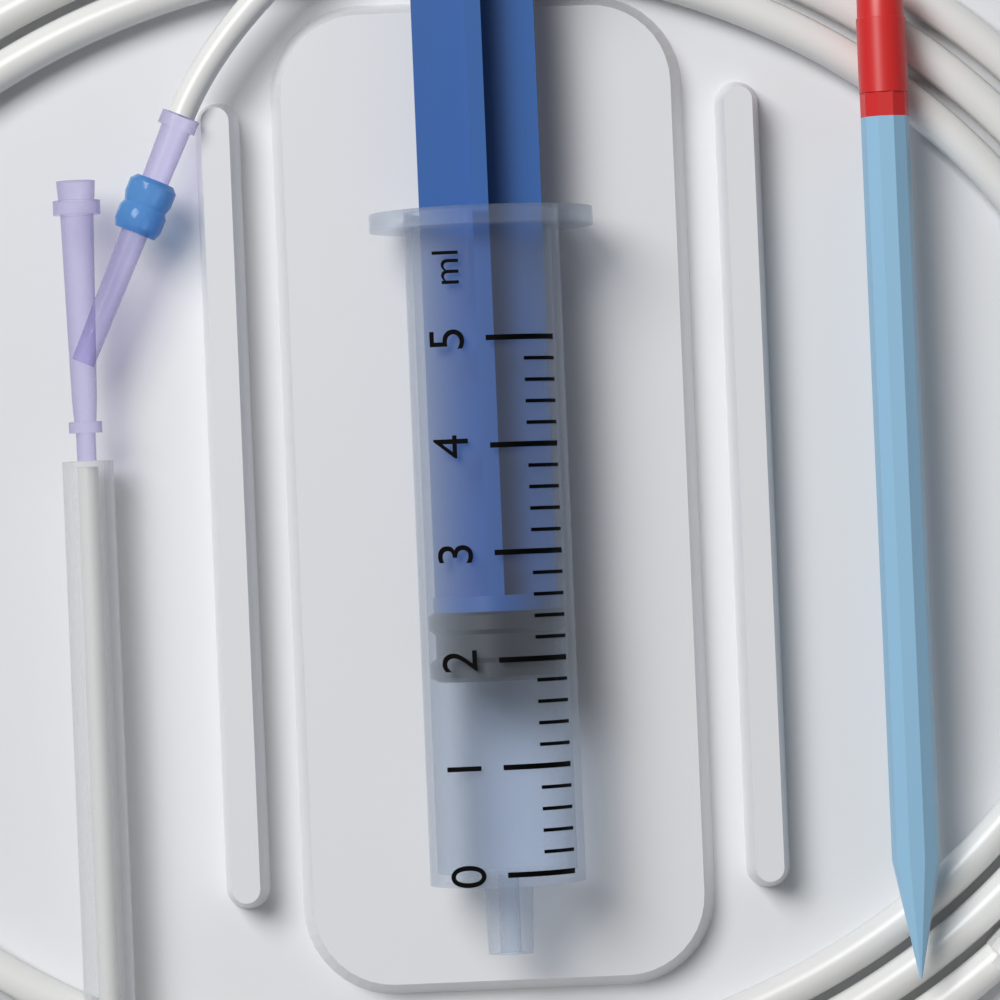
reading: 1.8 ml
